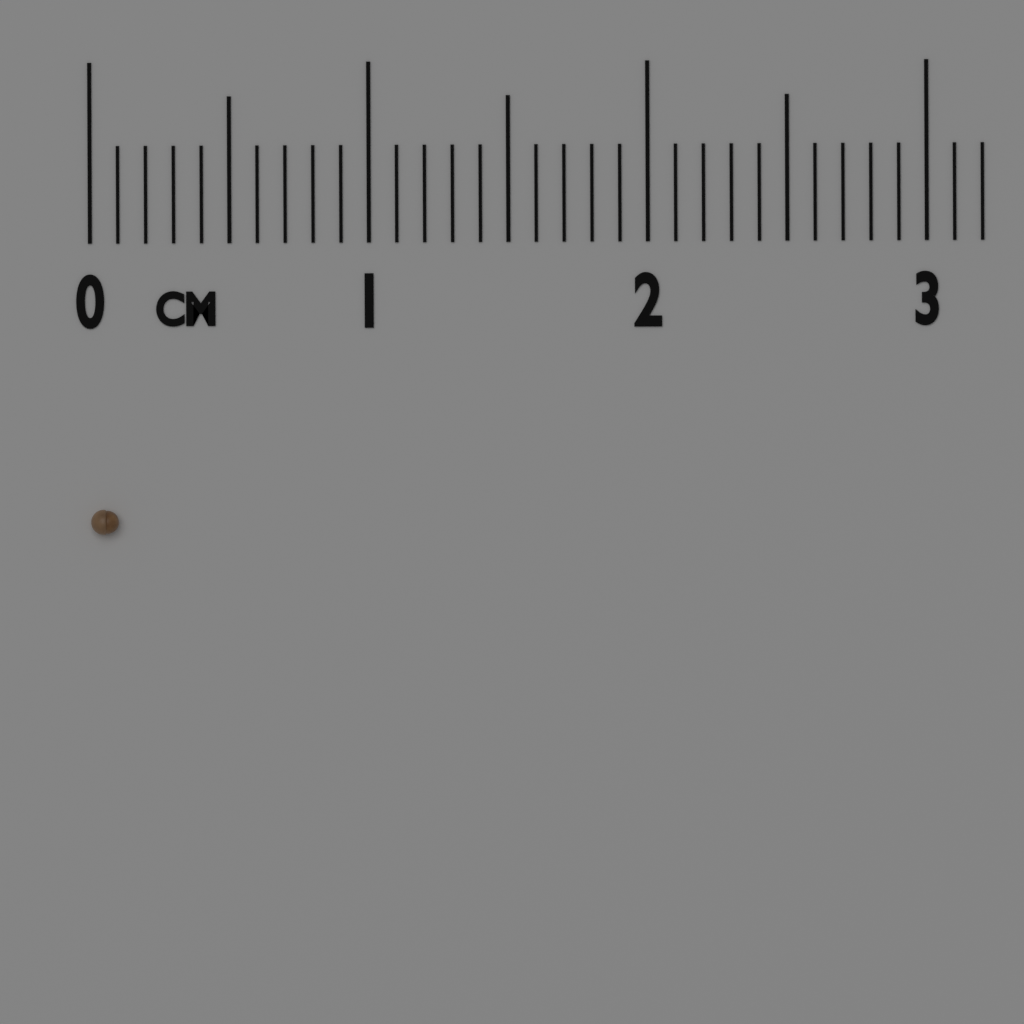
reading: 0.1 cm
